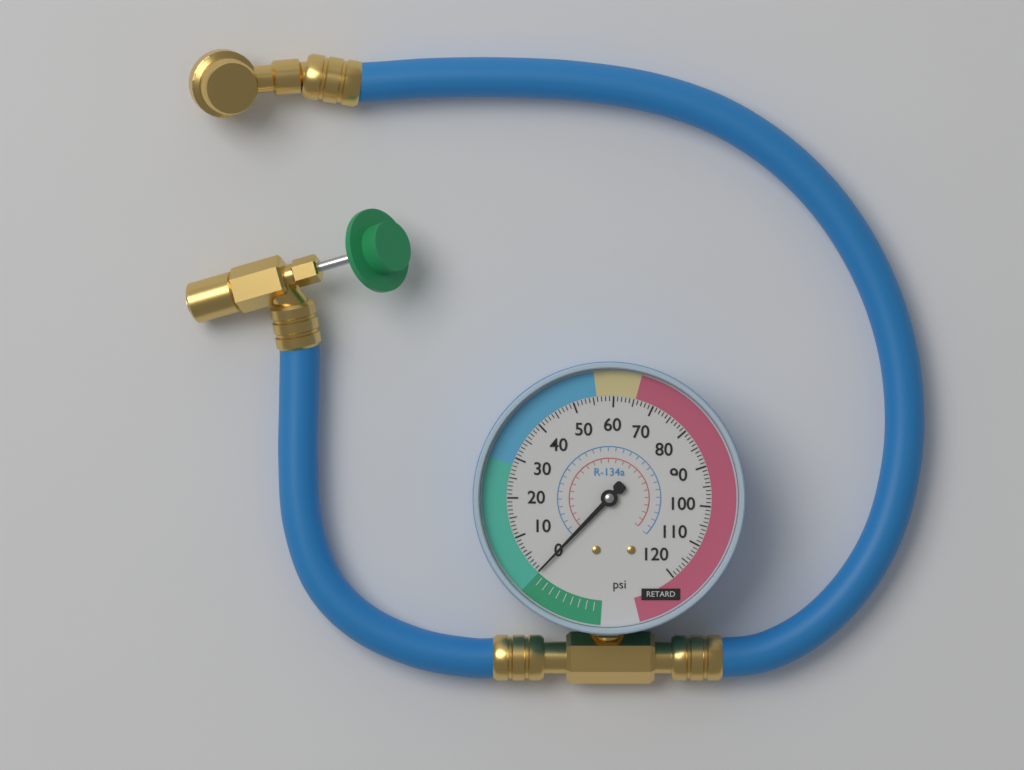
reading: 0 psi
